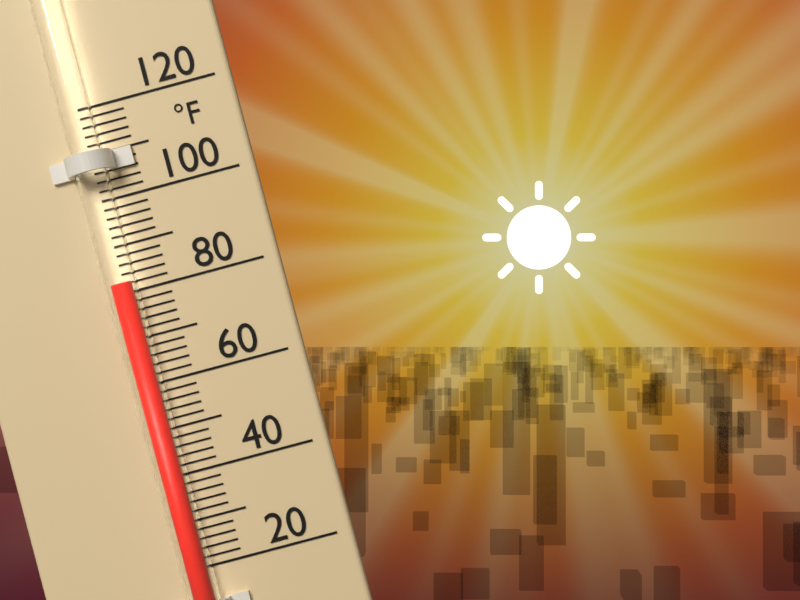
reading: 82 °F
